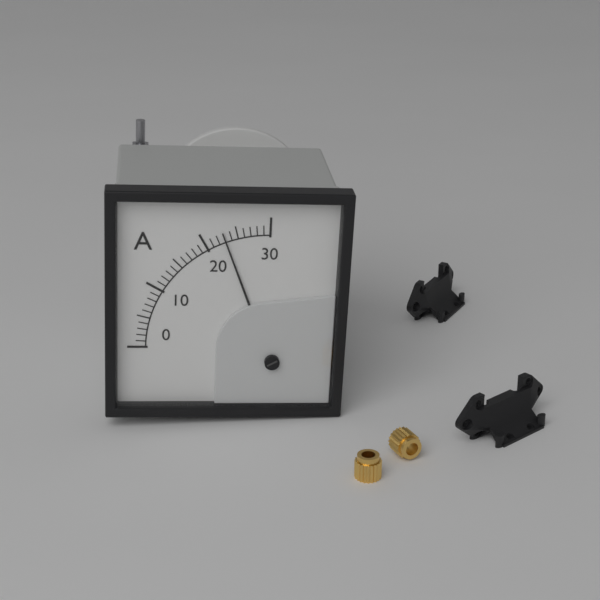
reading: 23 A
